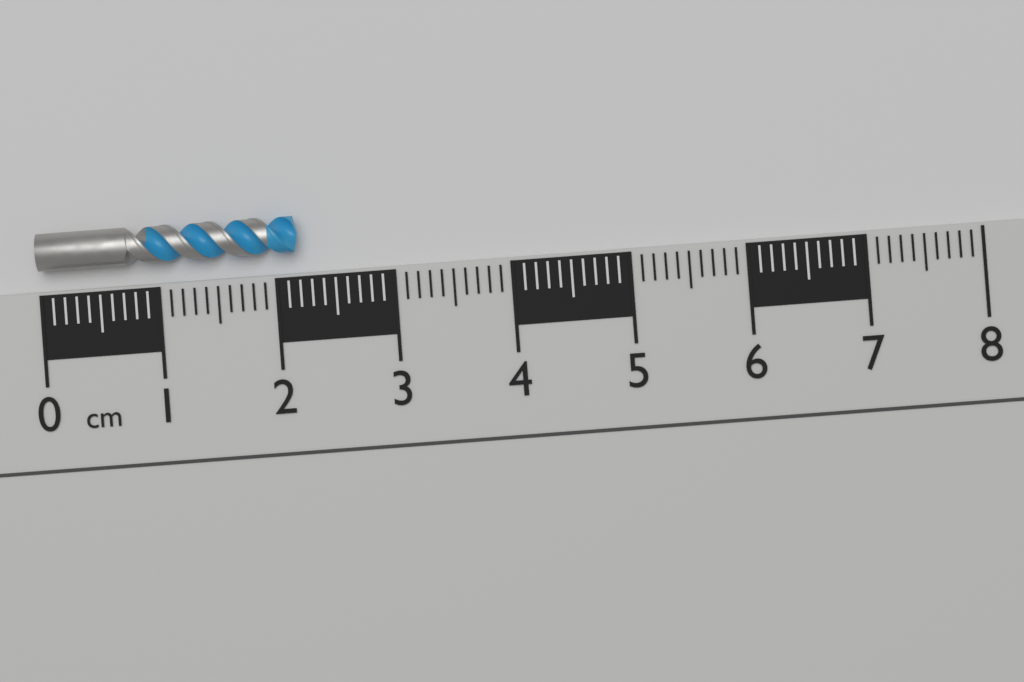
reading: 2.2 cm
